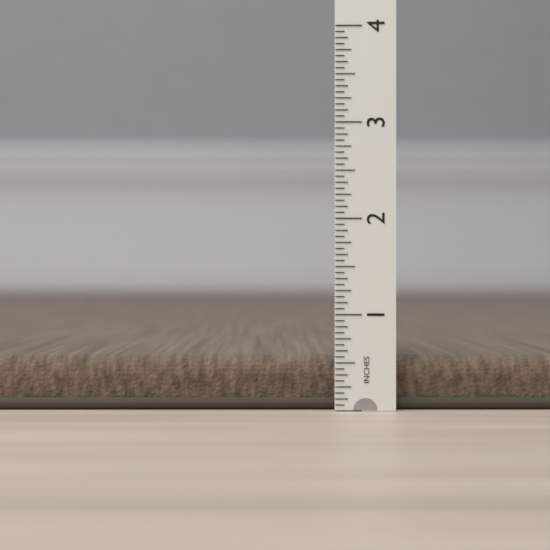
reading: 0.5625 in
